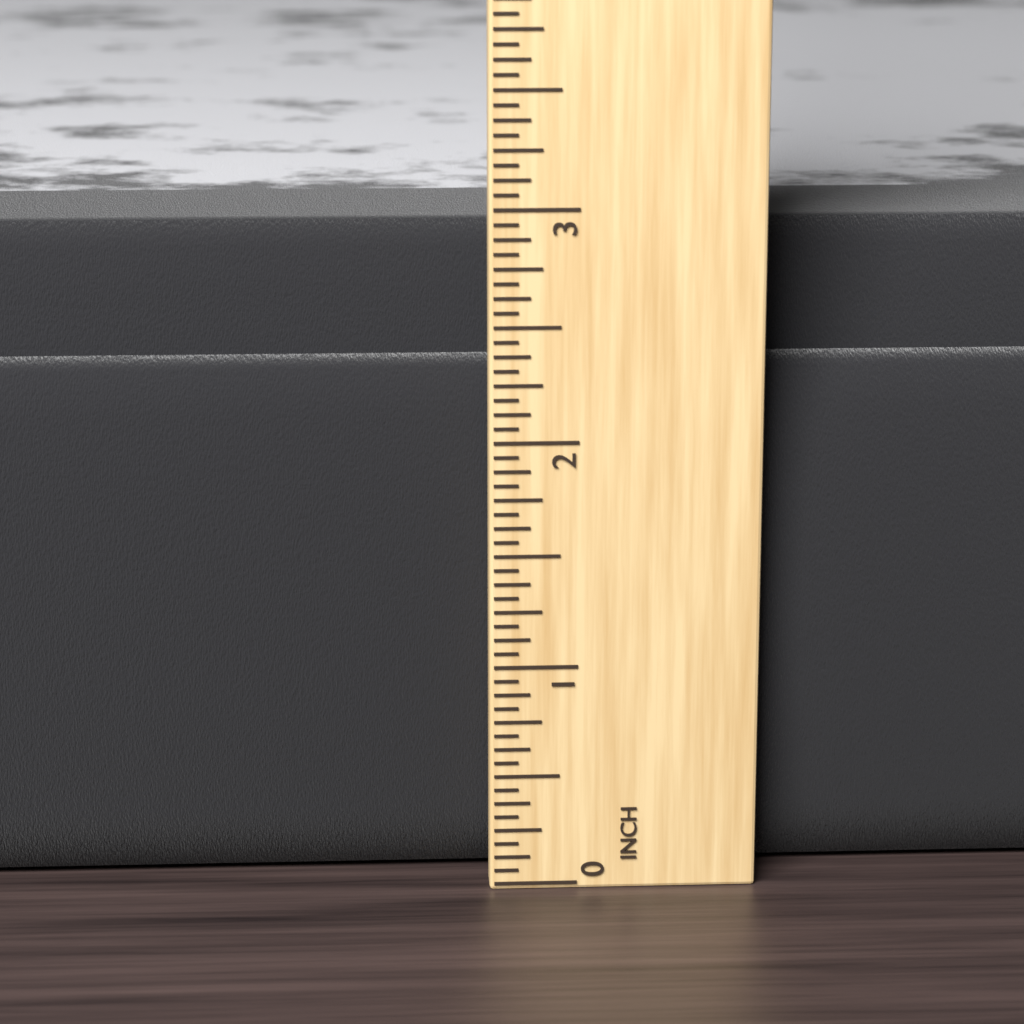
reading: 2.8750 in
